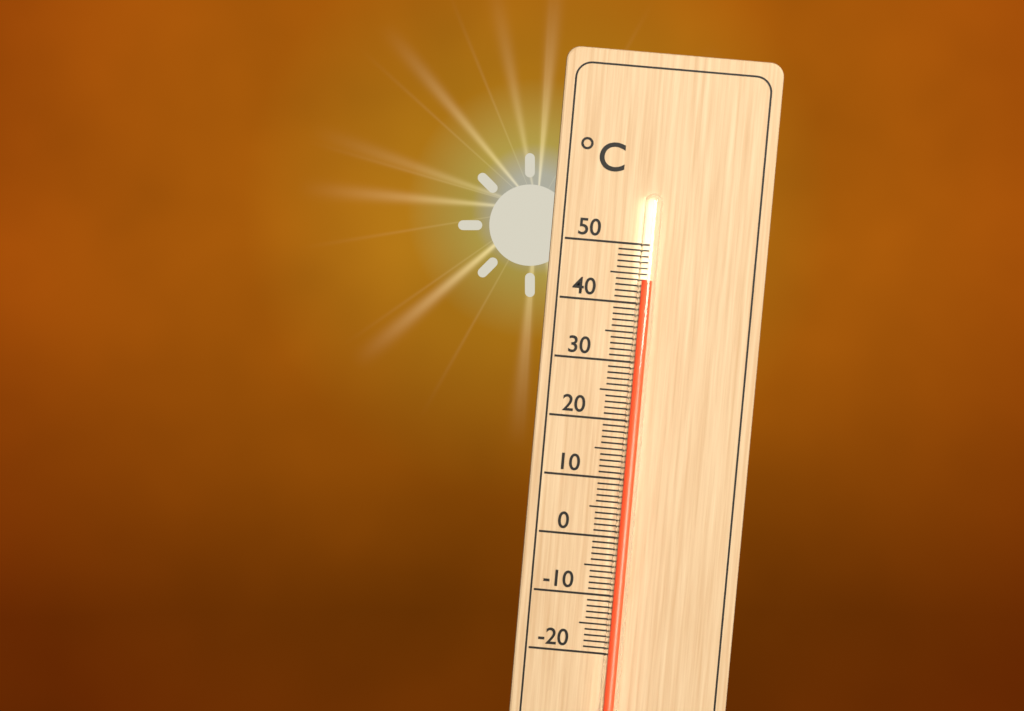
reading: 44 °C
